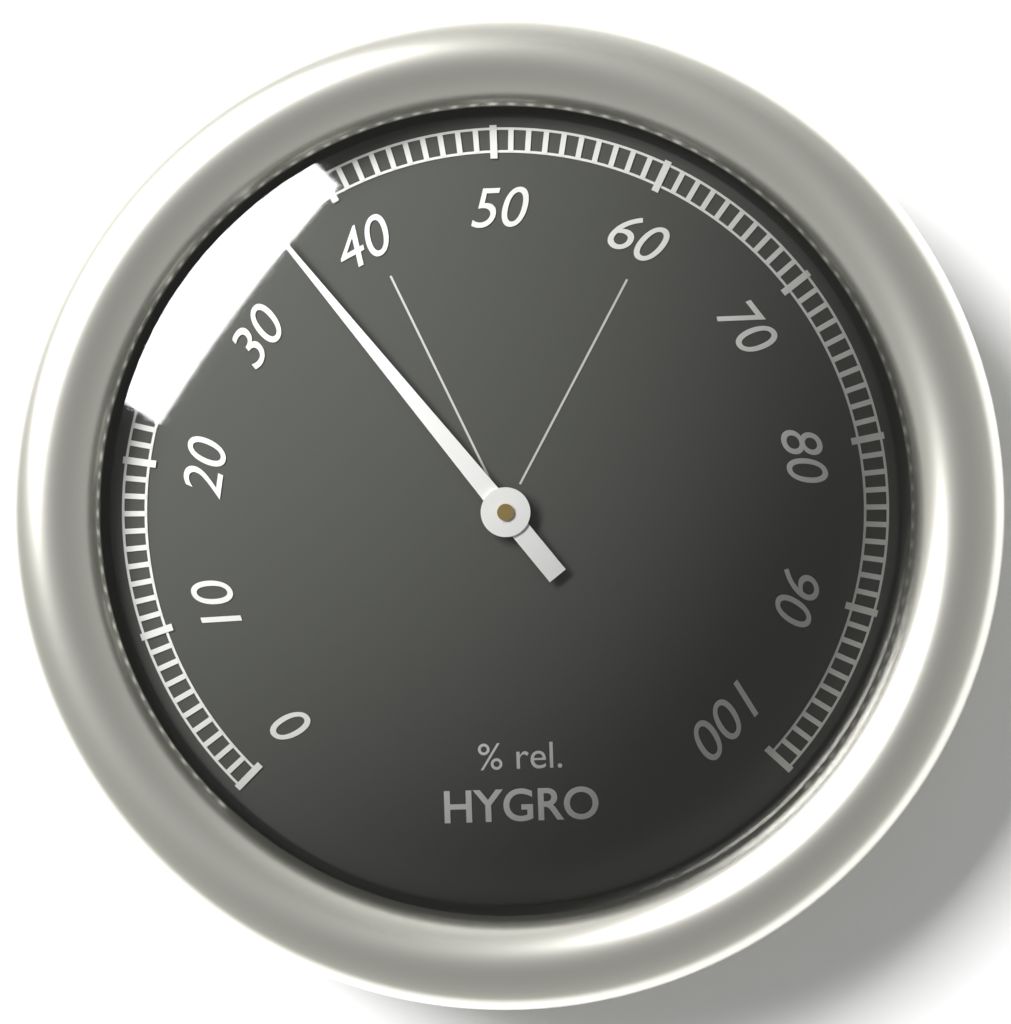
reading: 36 %
